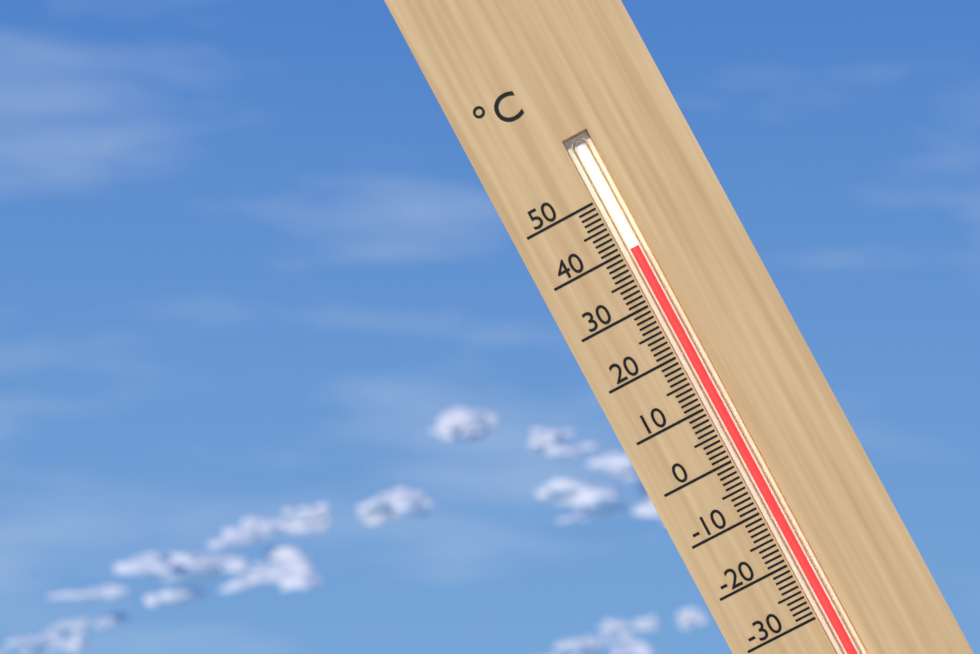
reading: 40 °C
